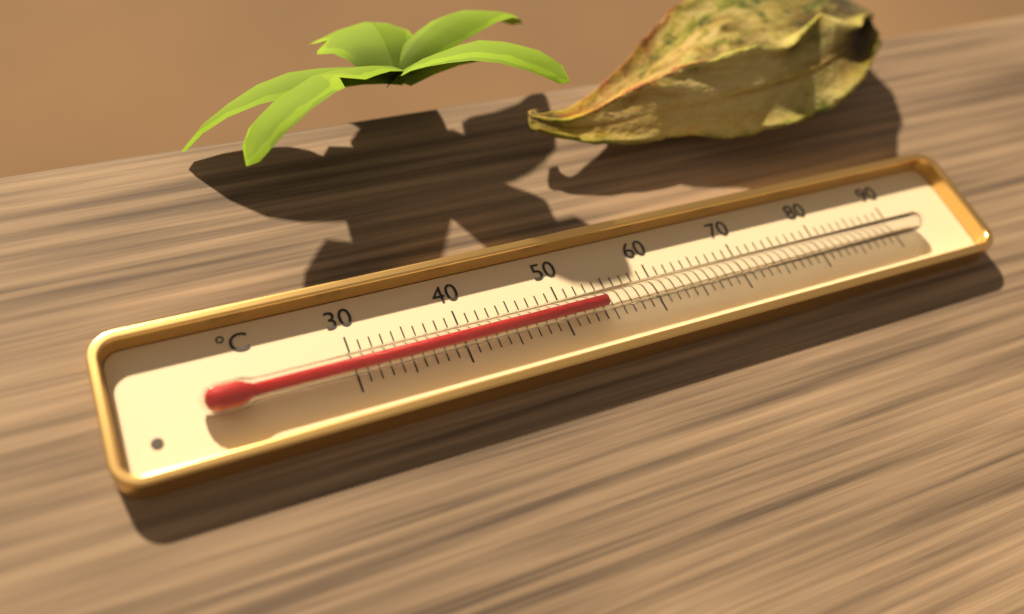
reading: 54 °C
